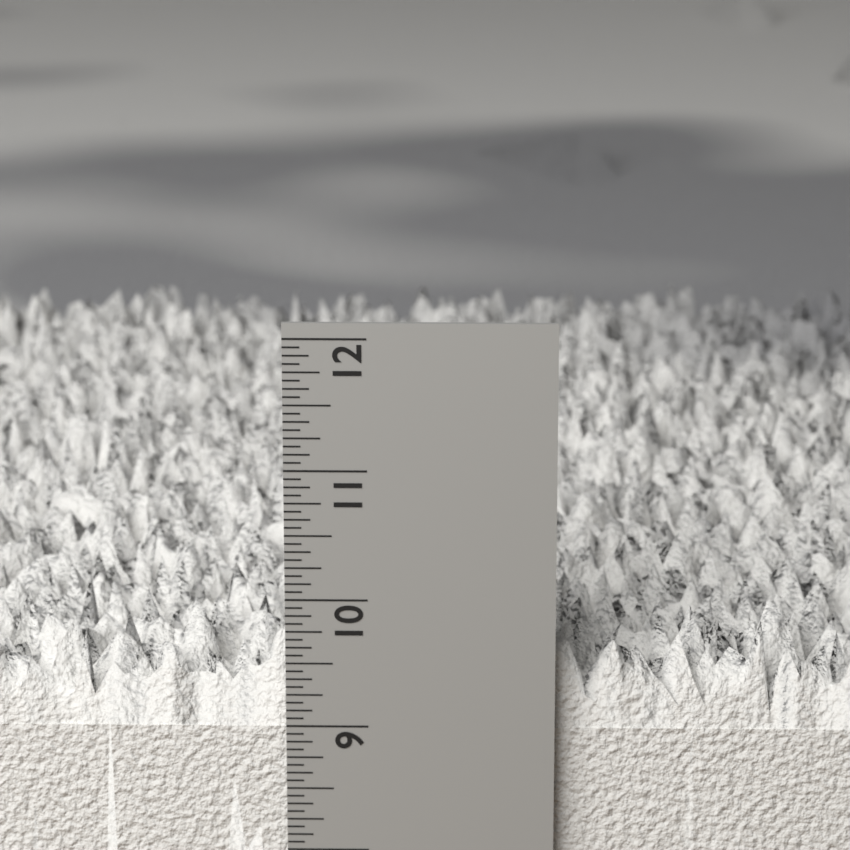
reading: 9.9375 in
